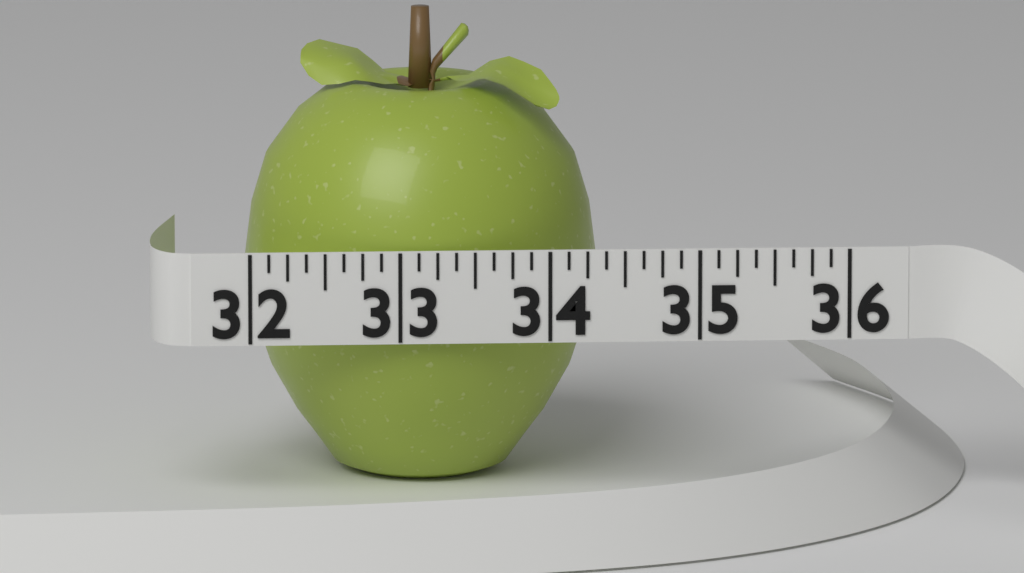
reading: 34.375 (no unit)
